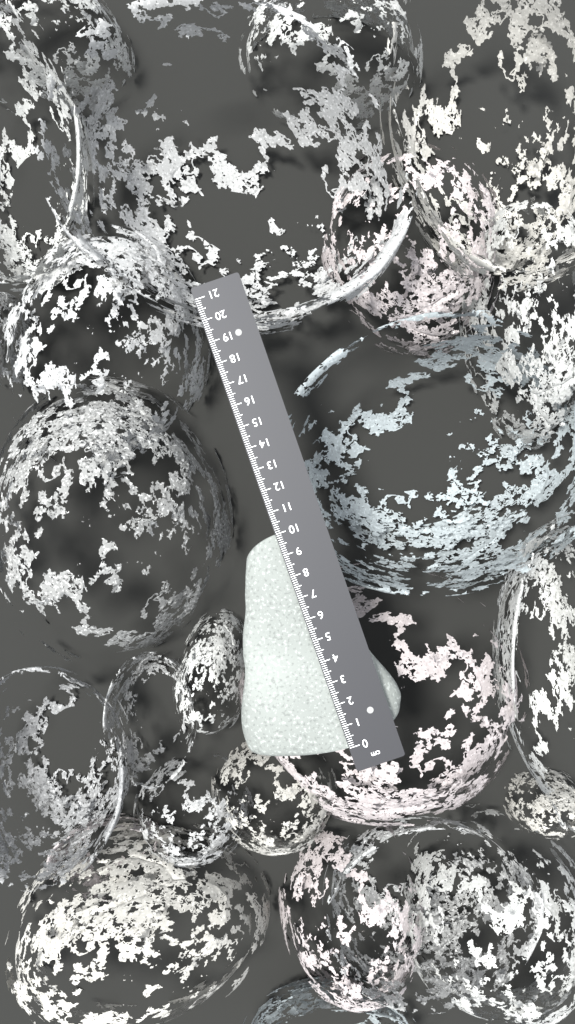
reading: 10.0 cm
